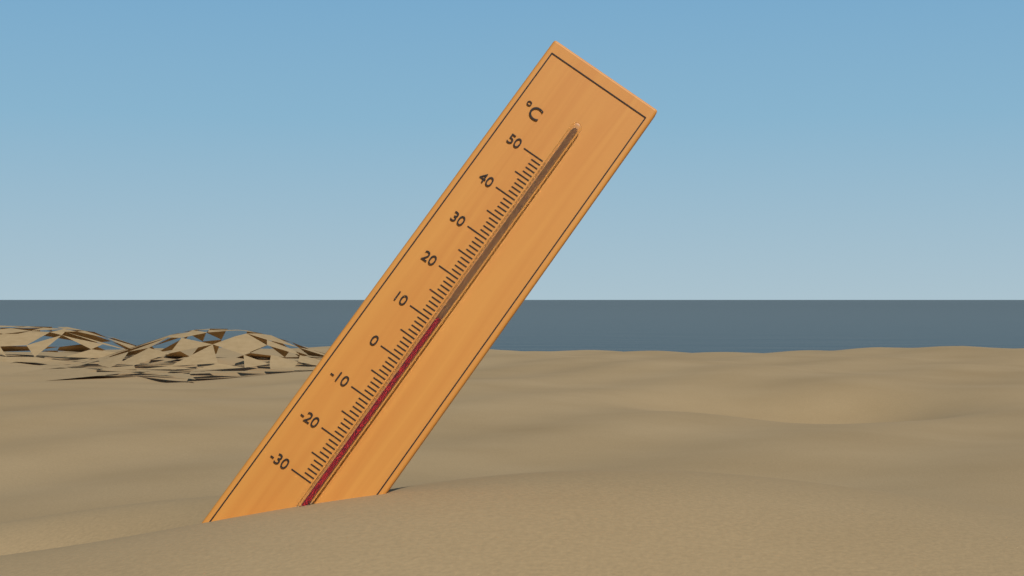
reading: 11 °C
